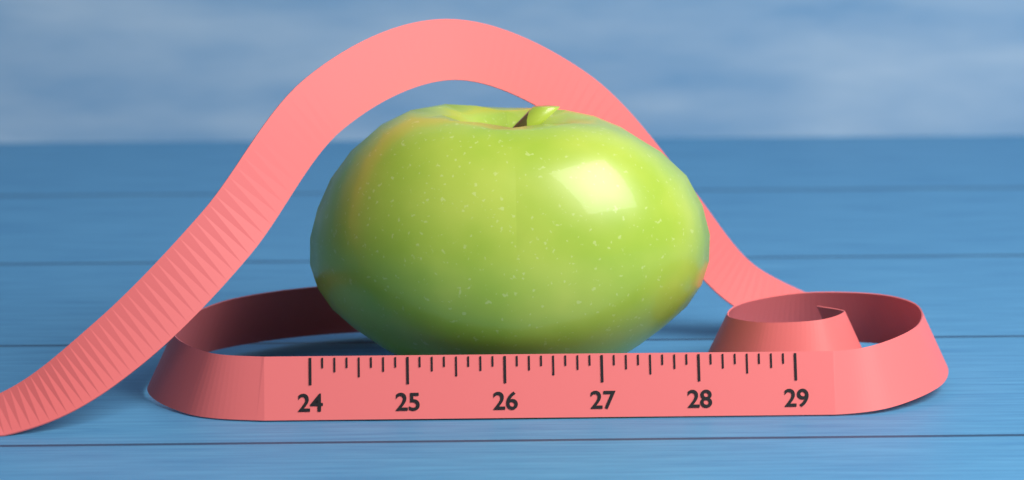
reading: 28.250 (no unit)
